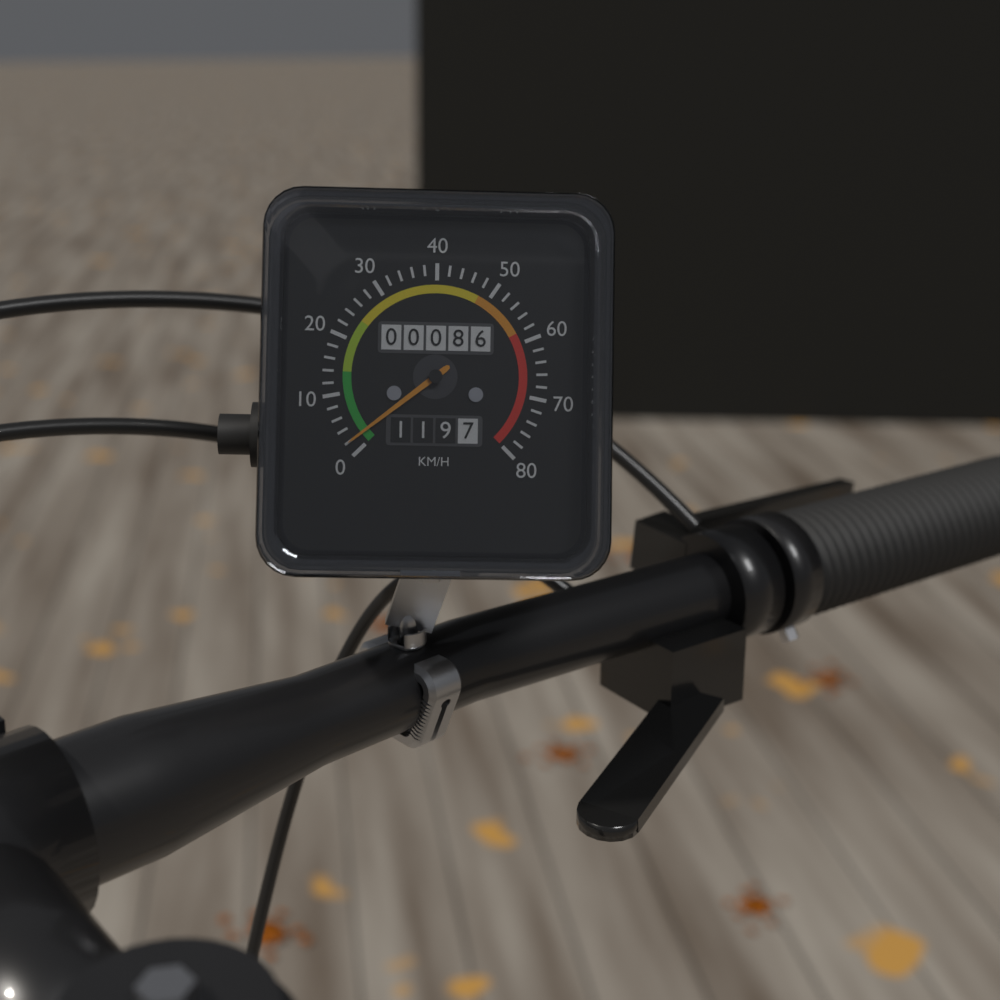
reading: 2 km/h
